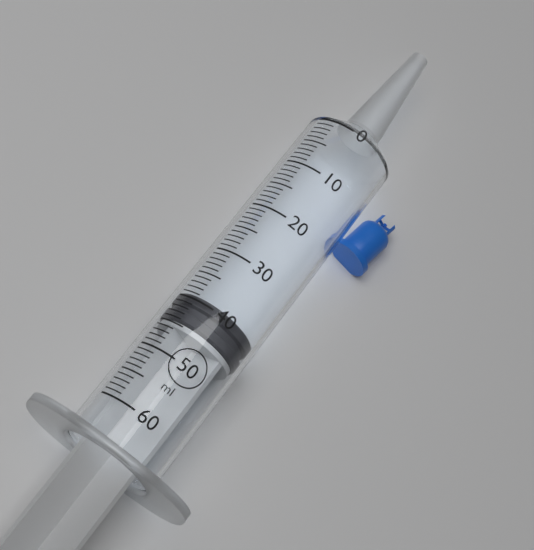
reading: 39 ml
